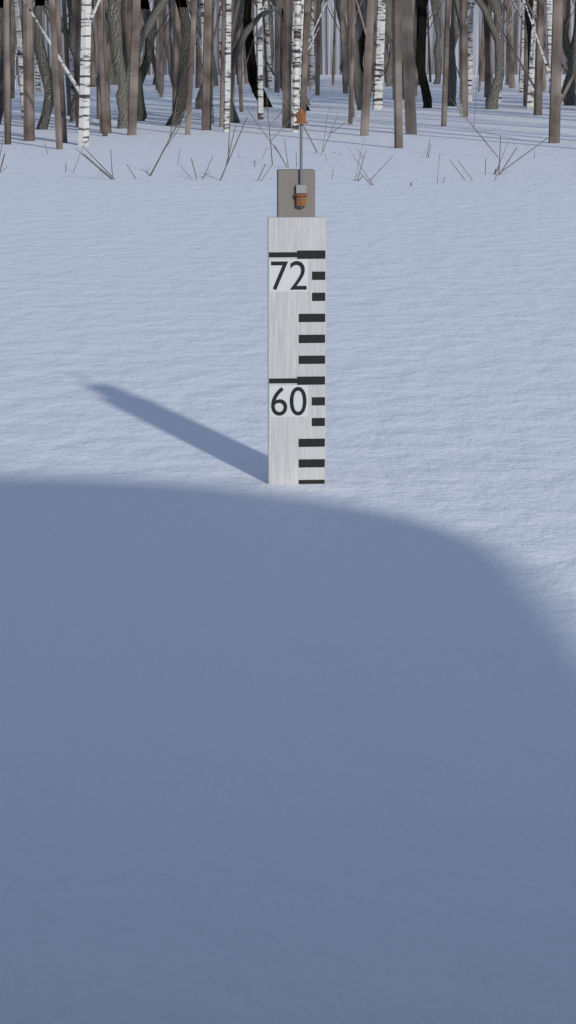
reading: 50 (no unit)
